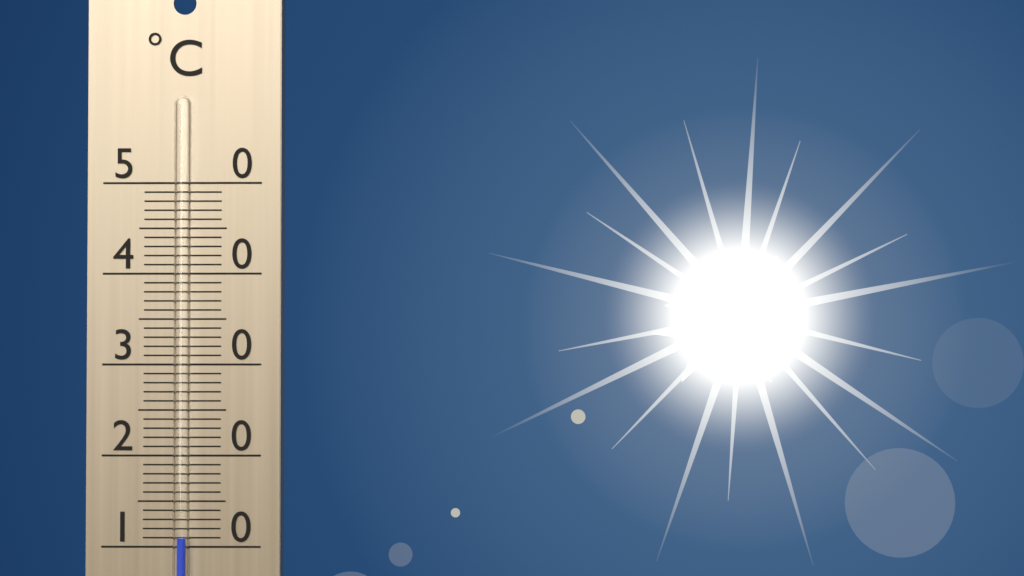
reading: 11 °C
